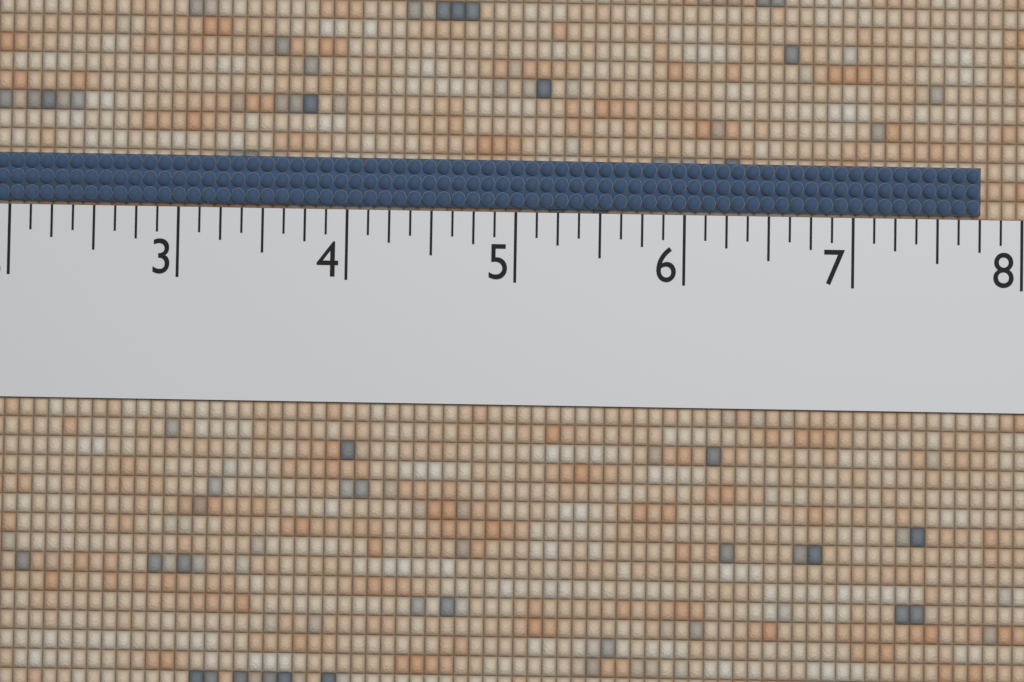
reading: 7.750 (no unit)
